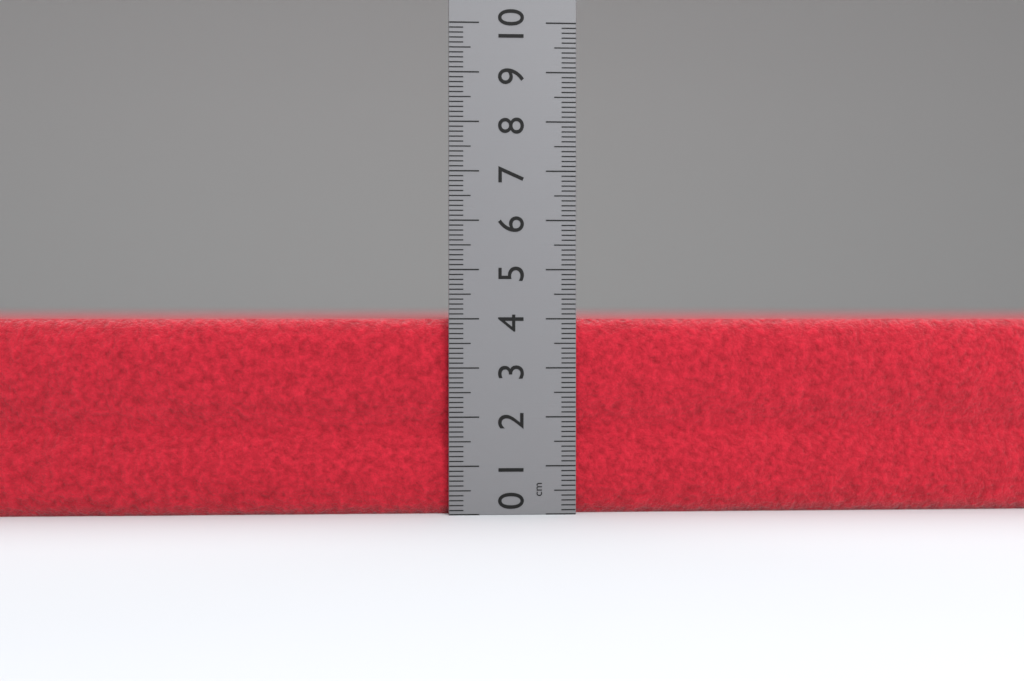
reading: 4.0 cm
